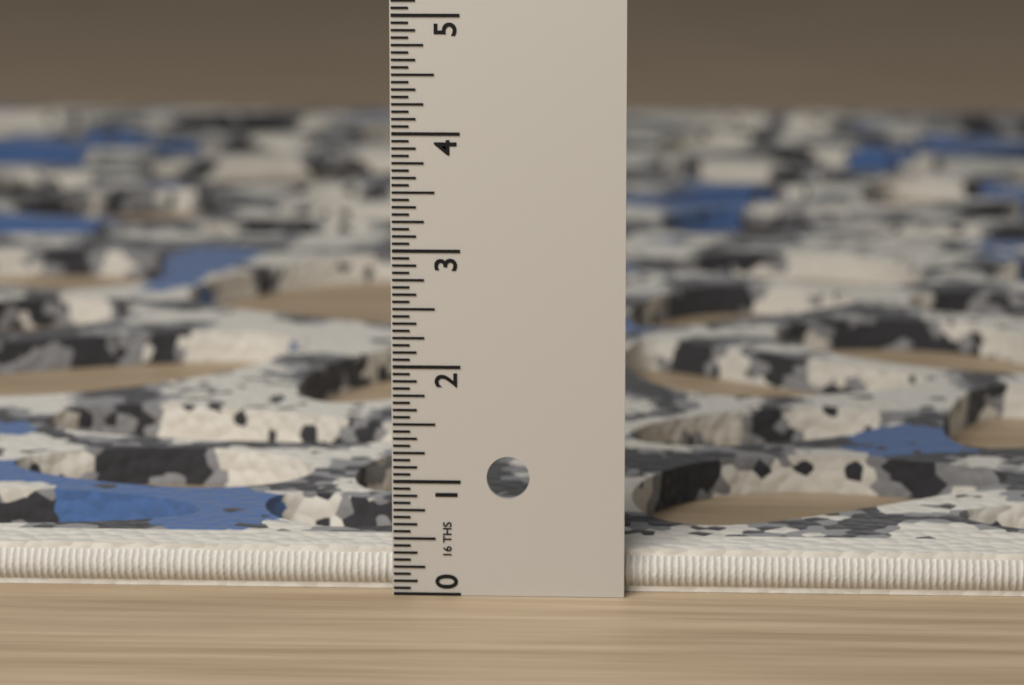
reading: 0.3750 in
